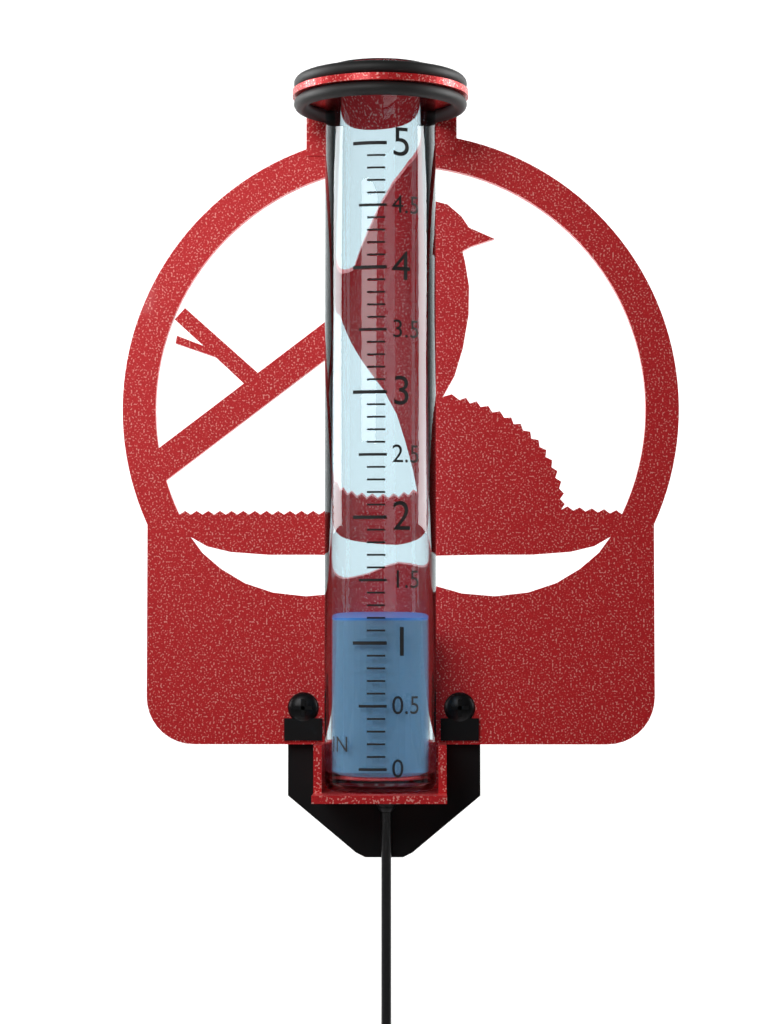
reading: 1.2 in
